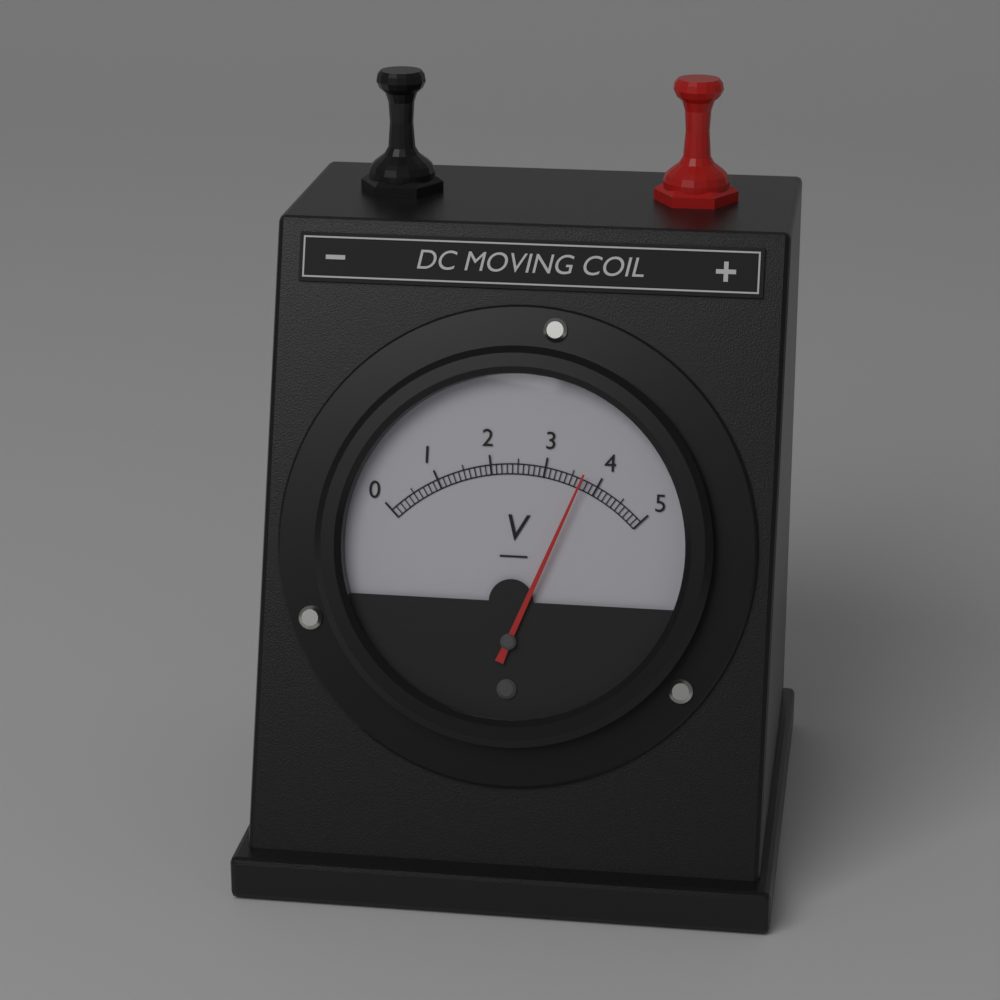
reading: 3.7 V
